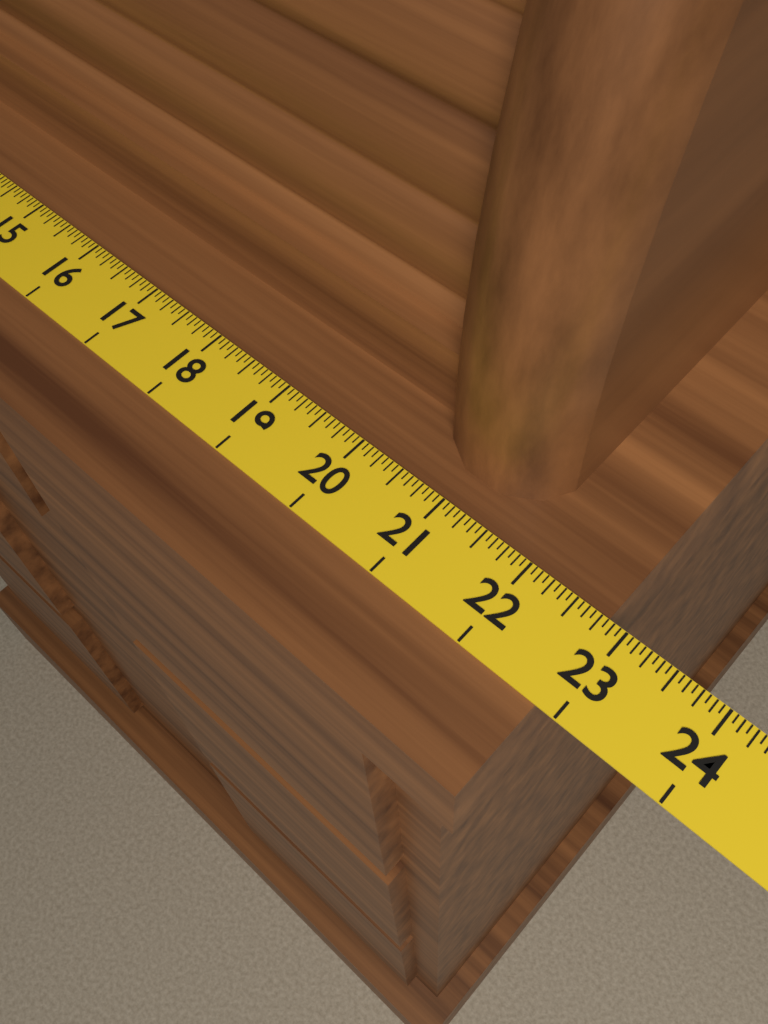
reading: 22.8125 (no unit)
